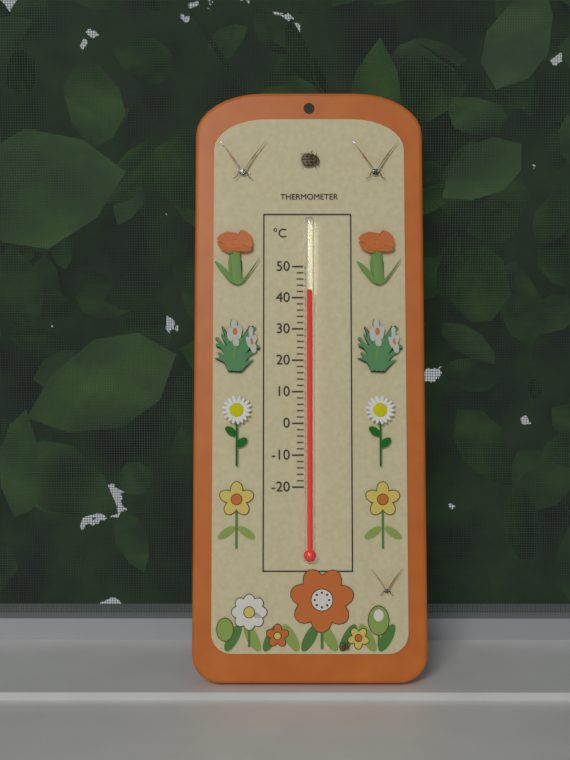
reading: 42 °C
